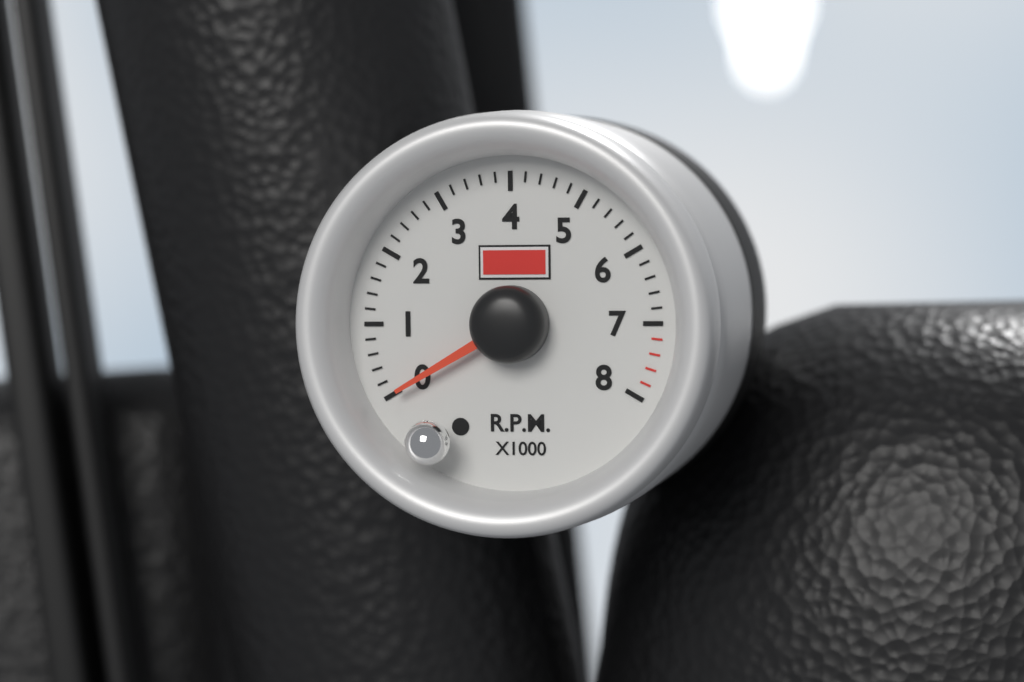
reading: 0 rpm
